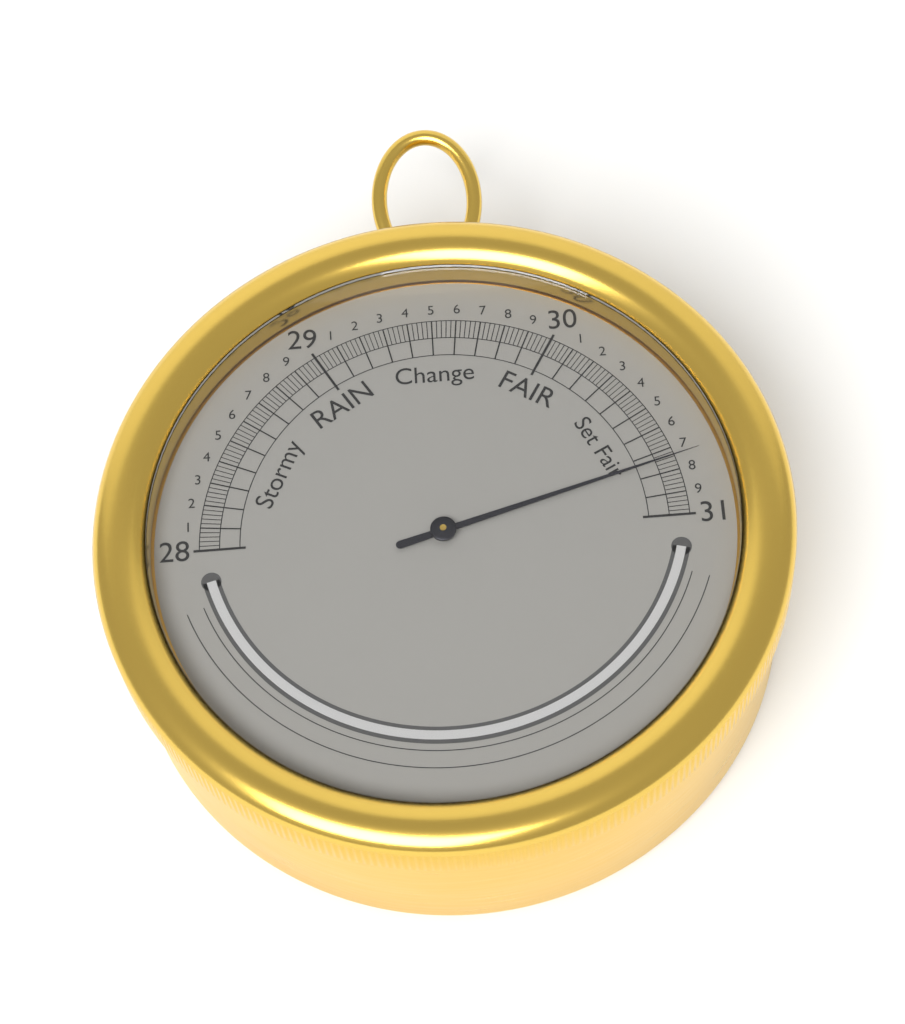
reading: 30.74 inHg
